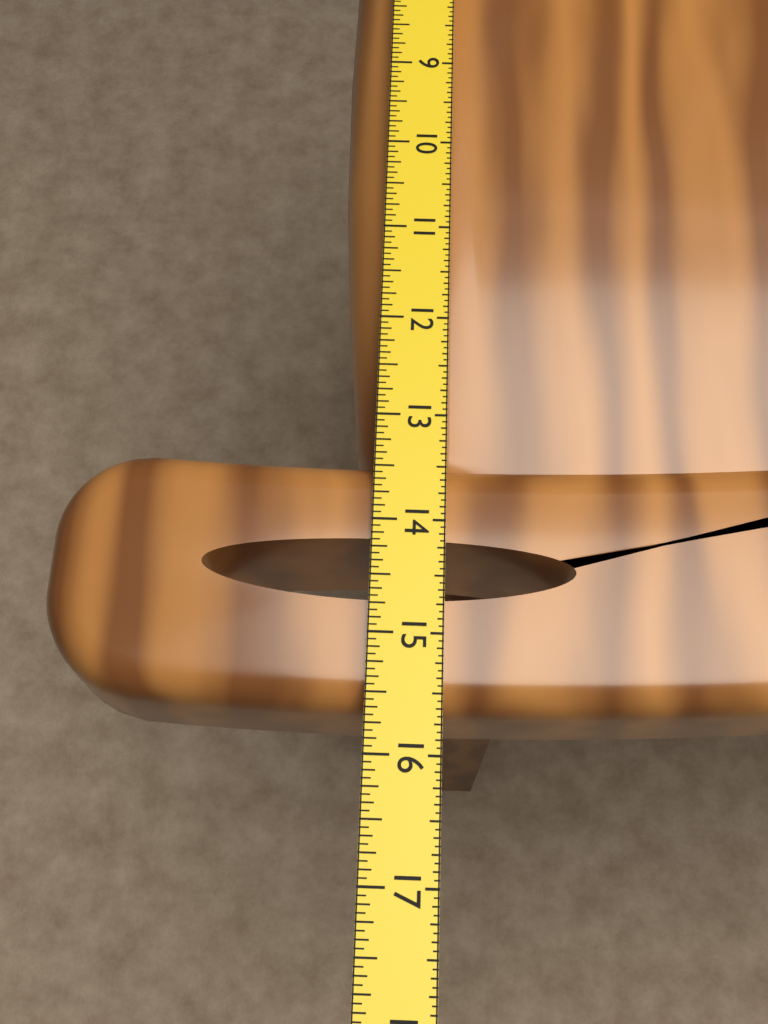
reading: 15.6250 in
